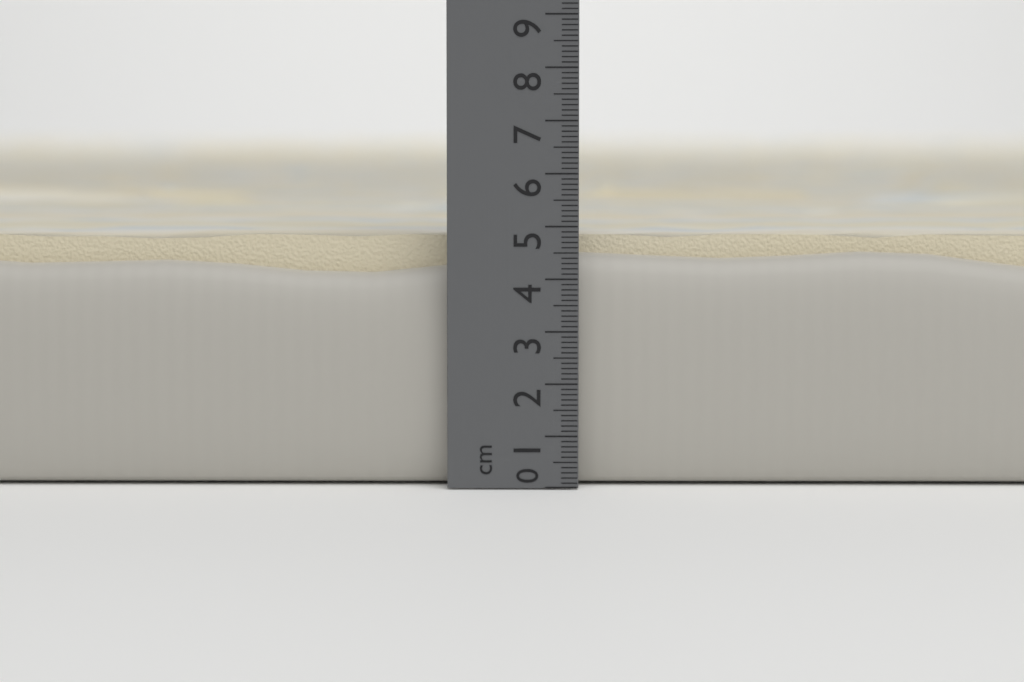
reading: 5.0 cm
